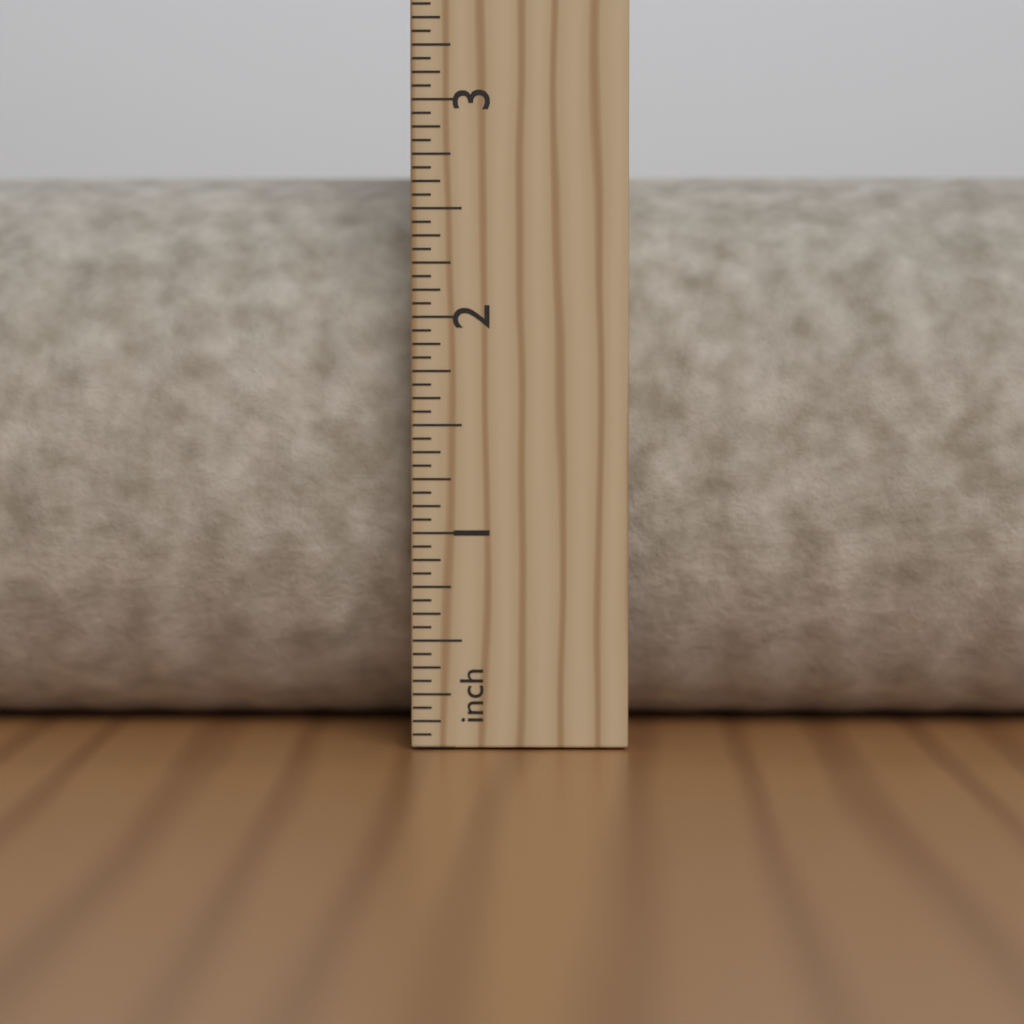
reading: 2.7500 in
